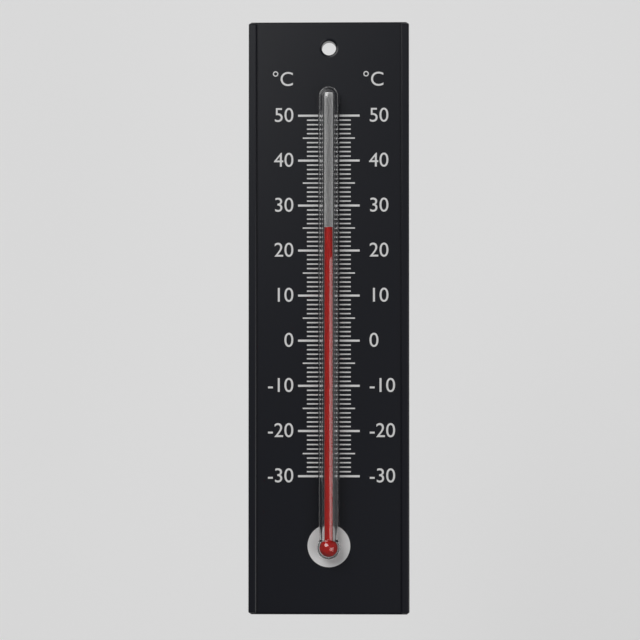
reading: 25 °C
